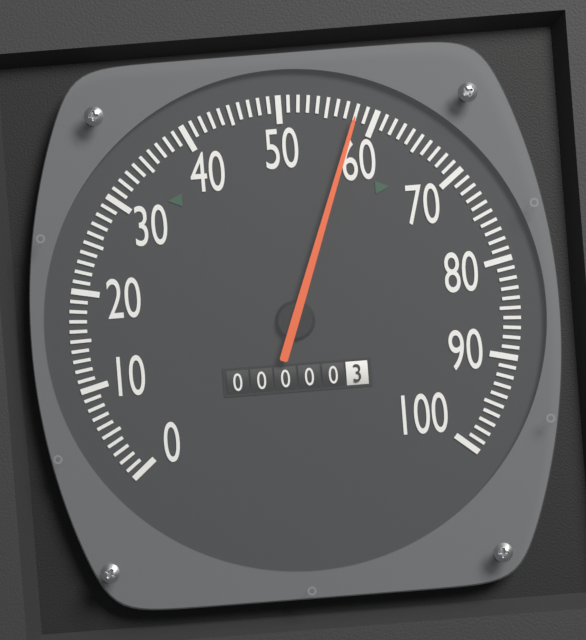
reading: 58 (no unit)
